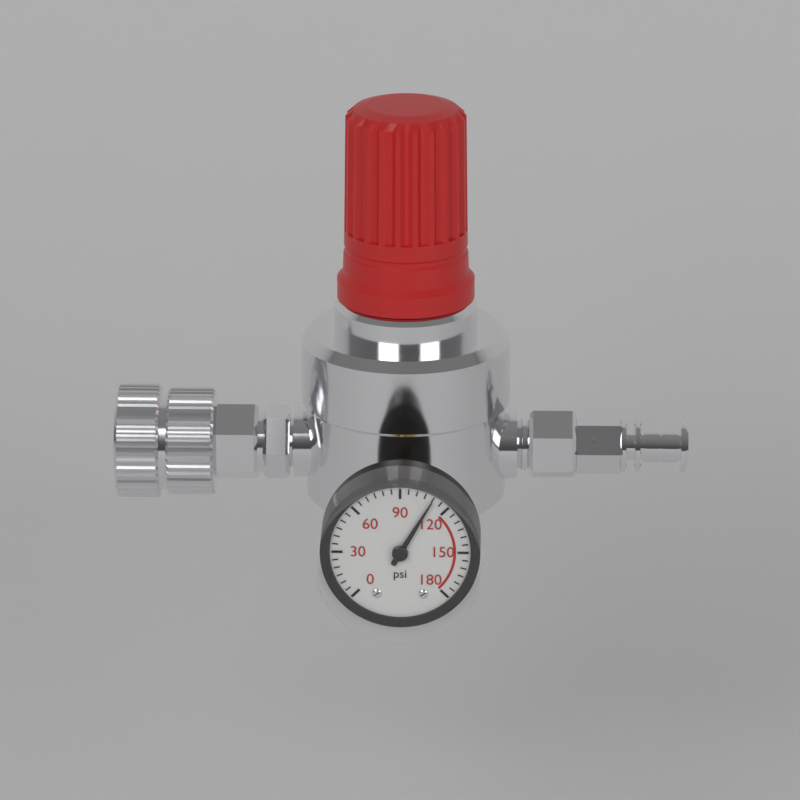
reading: 110 psi
